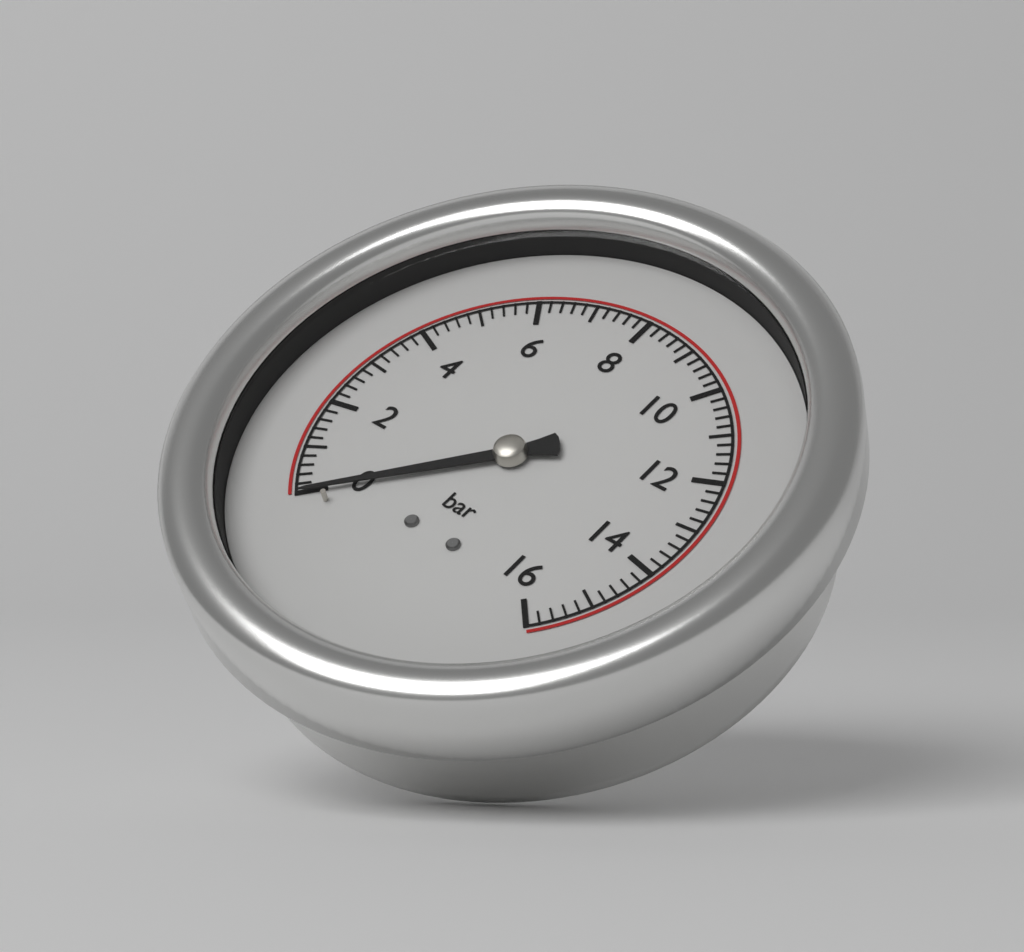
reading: 0.0 bar
